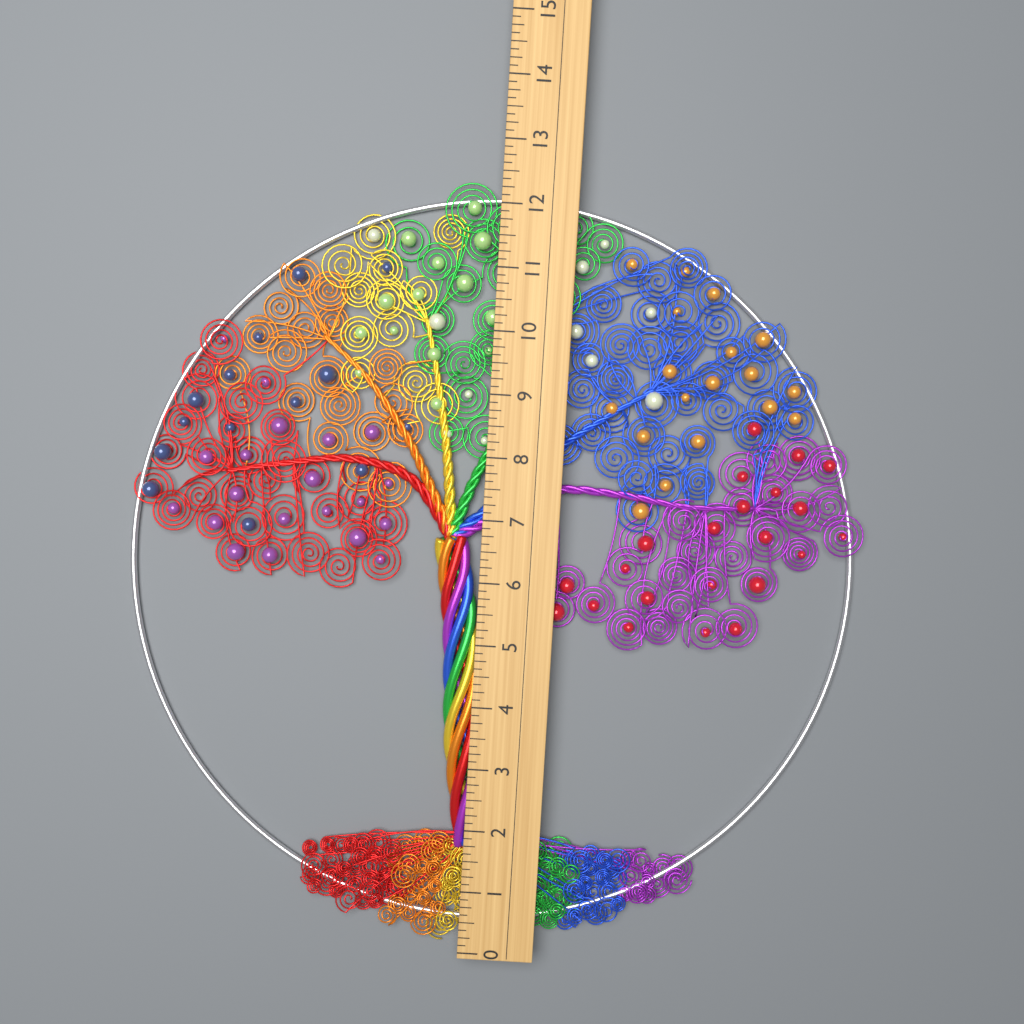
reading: 12.375 (no unit)
